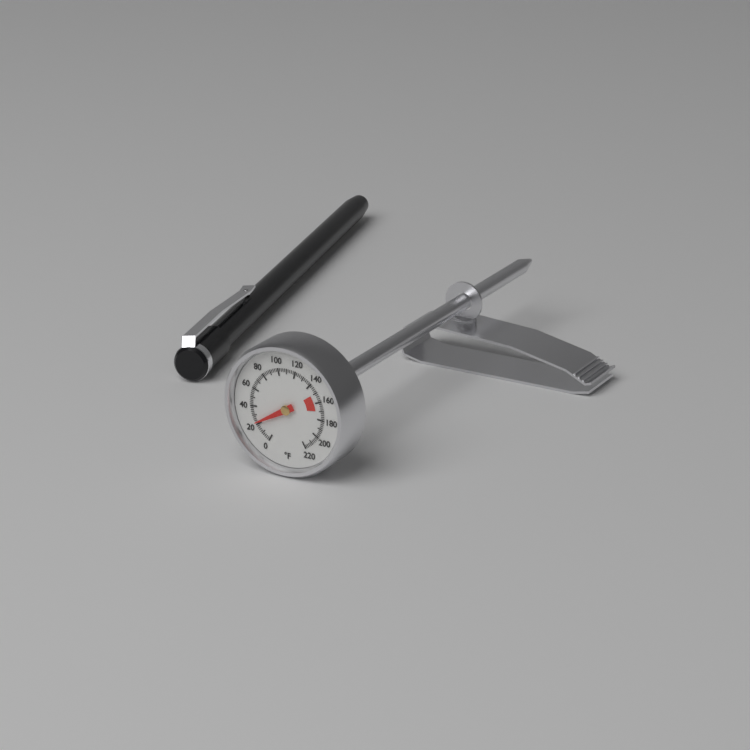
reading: 22 °F
